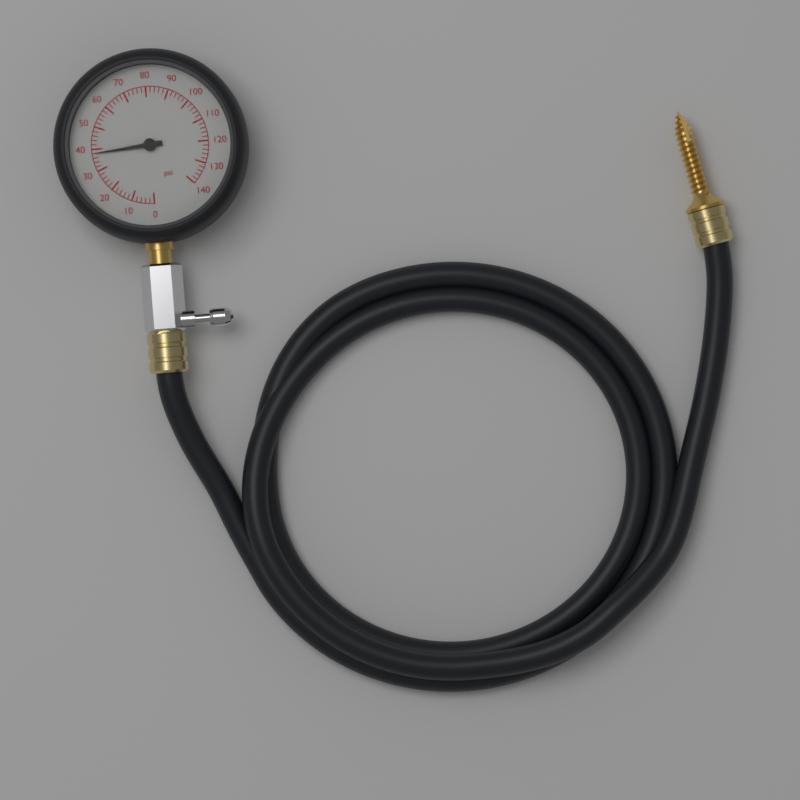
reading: 38 psi
